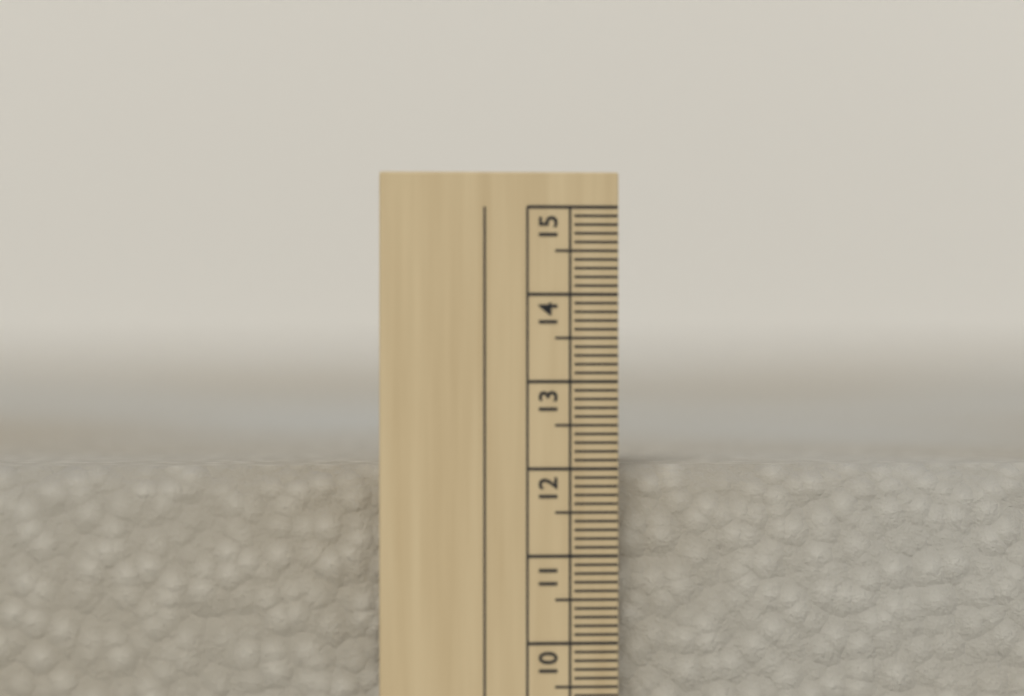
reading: 12.0 cm
